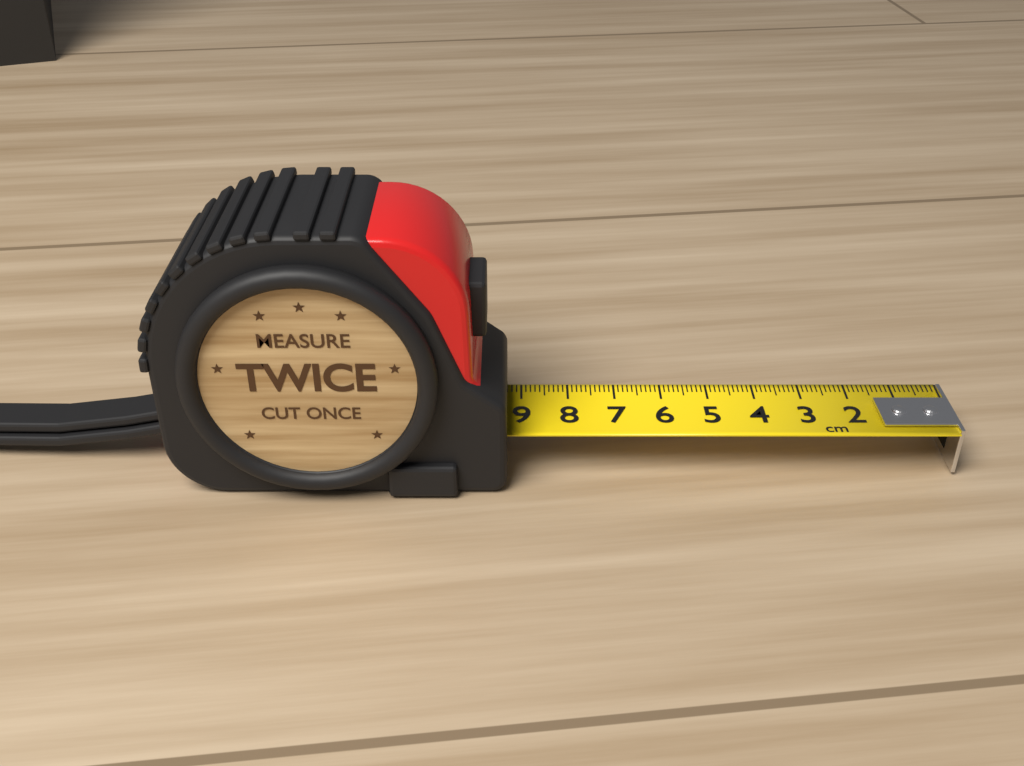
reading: 9.3 cm
